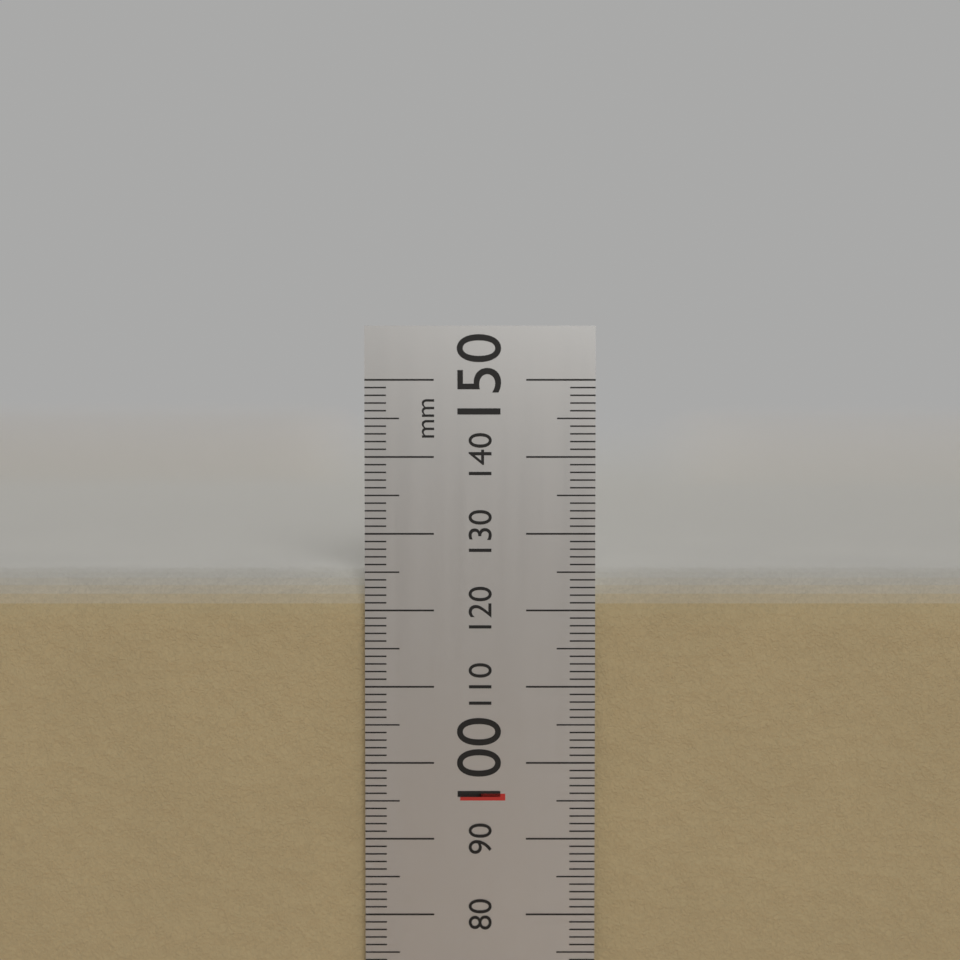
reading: 125 mm
